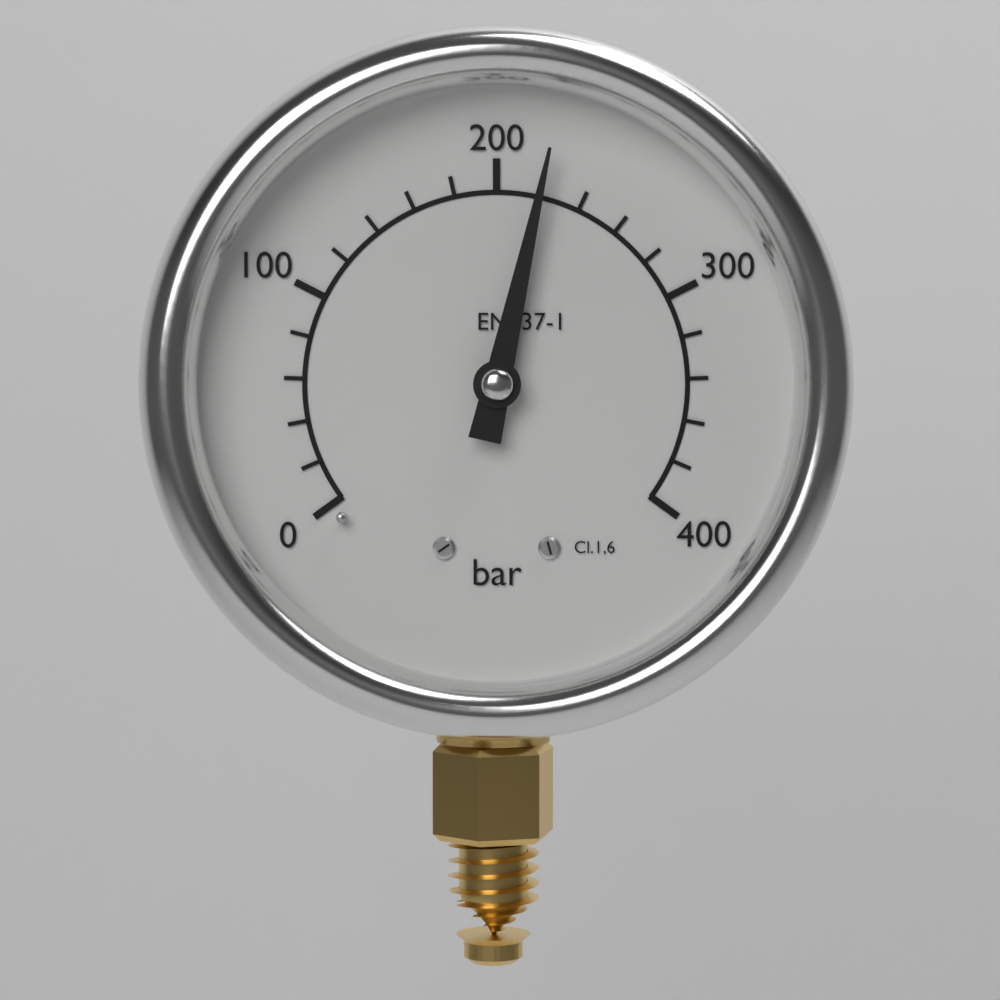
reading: 220 bar
